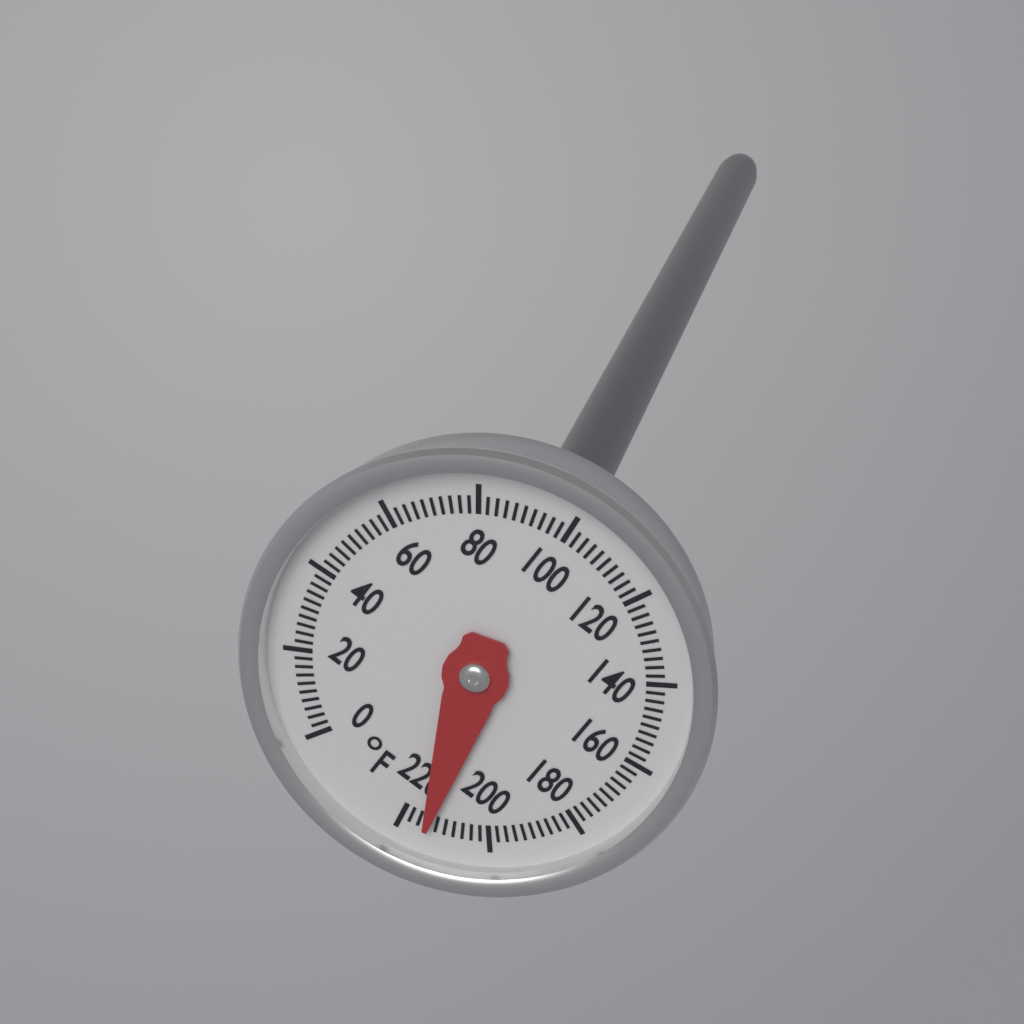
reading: 214 °F
